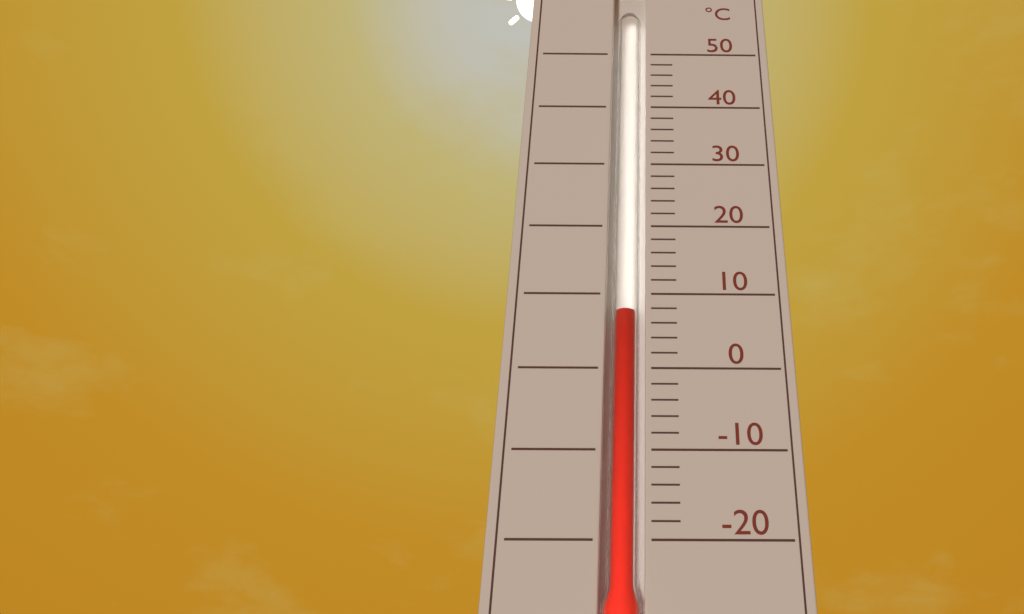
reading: 8 °C
